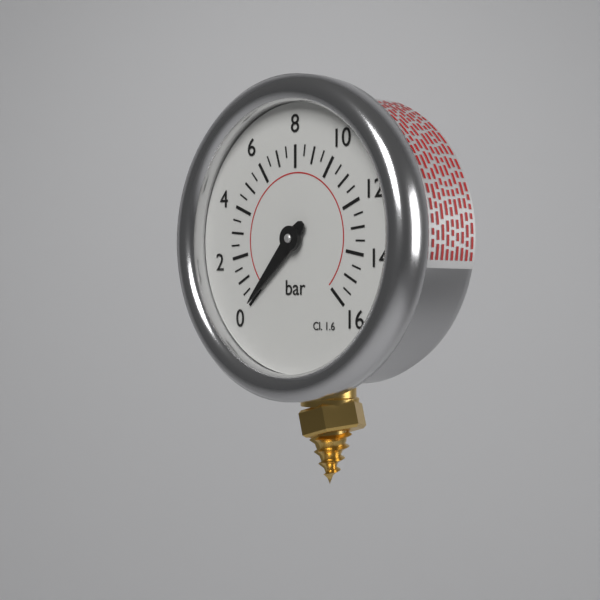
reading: 0.0 bar
